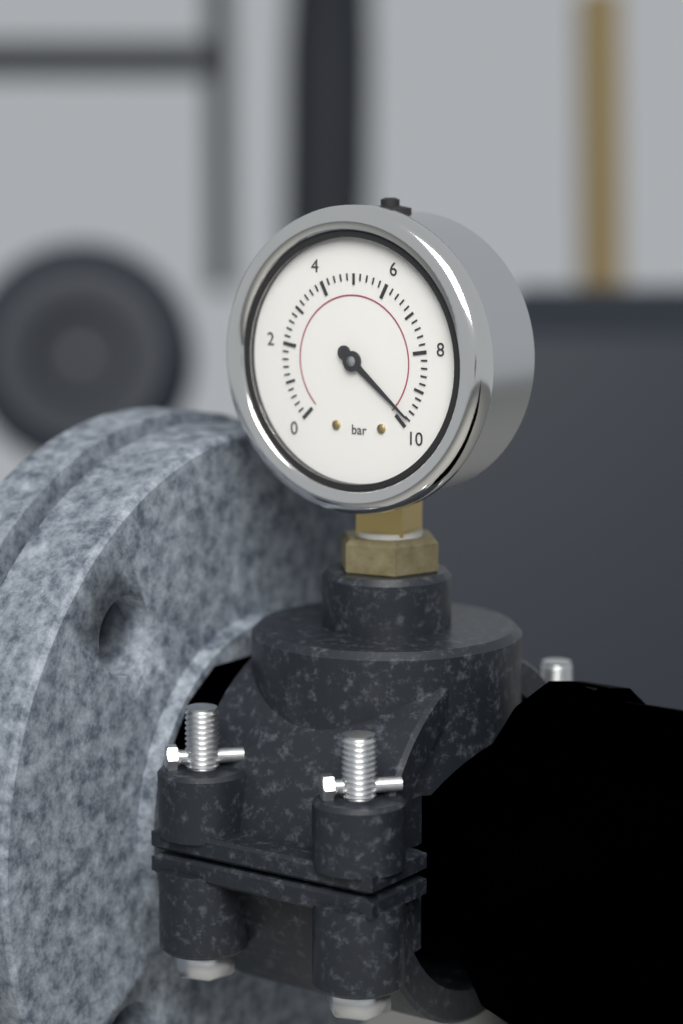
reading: 9.8 bar
